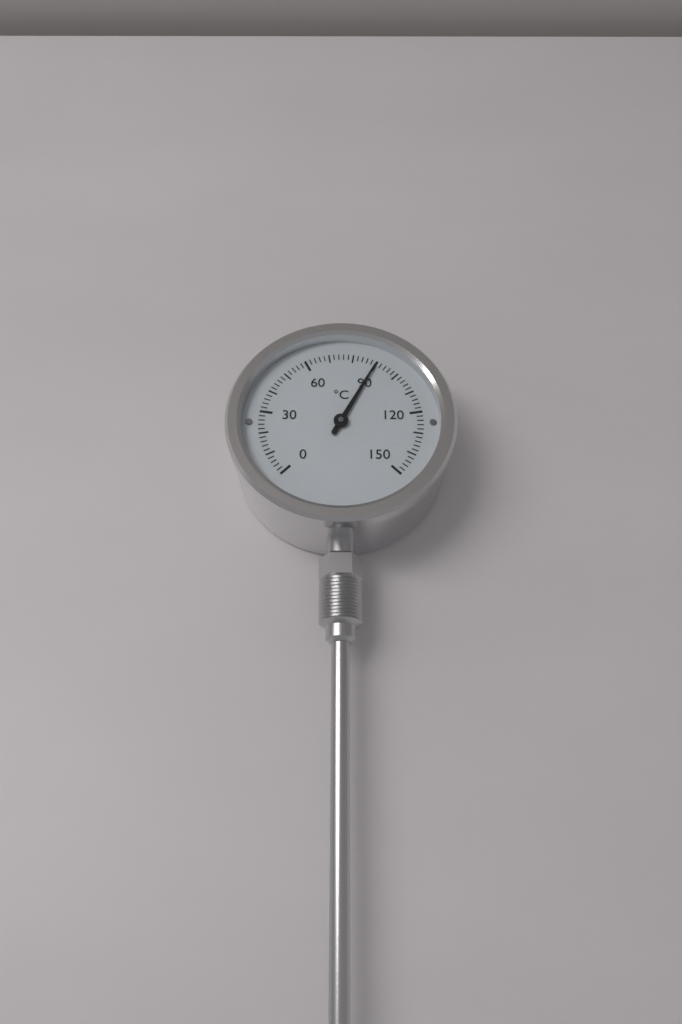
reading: 90 °C
